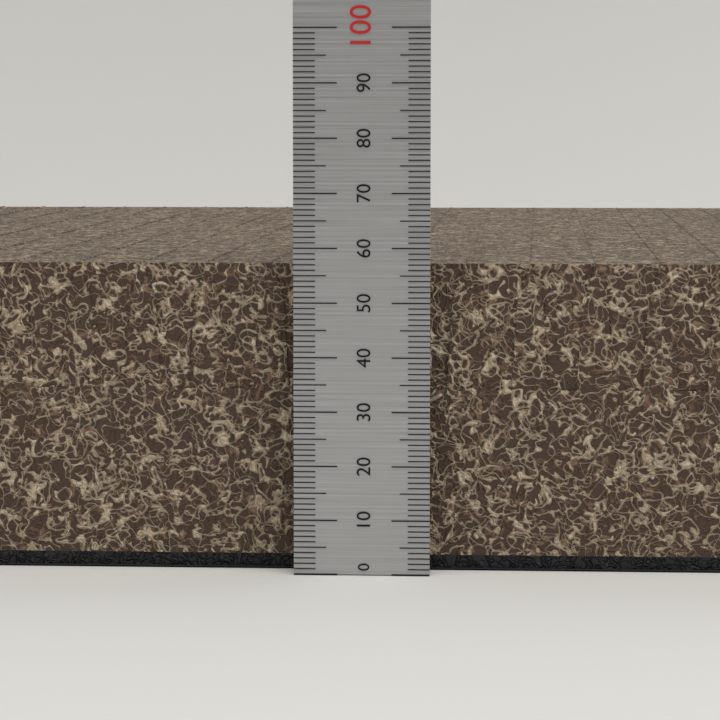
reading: 57 (no unit)
